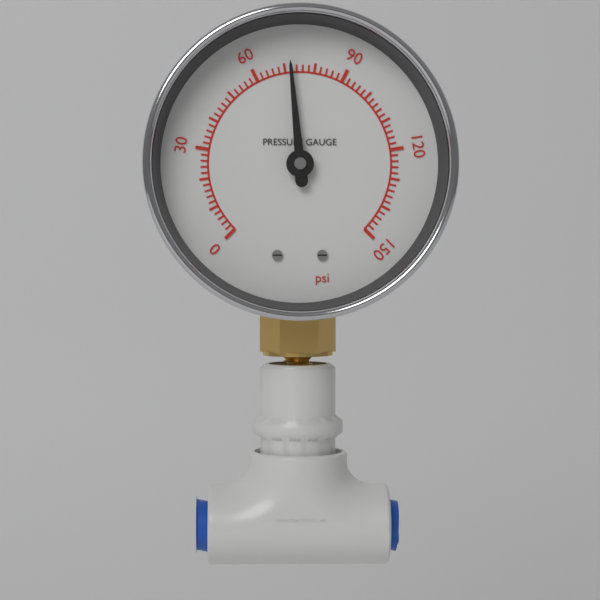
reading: 72 psi
